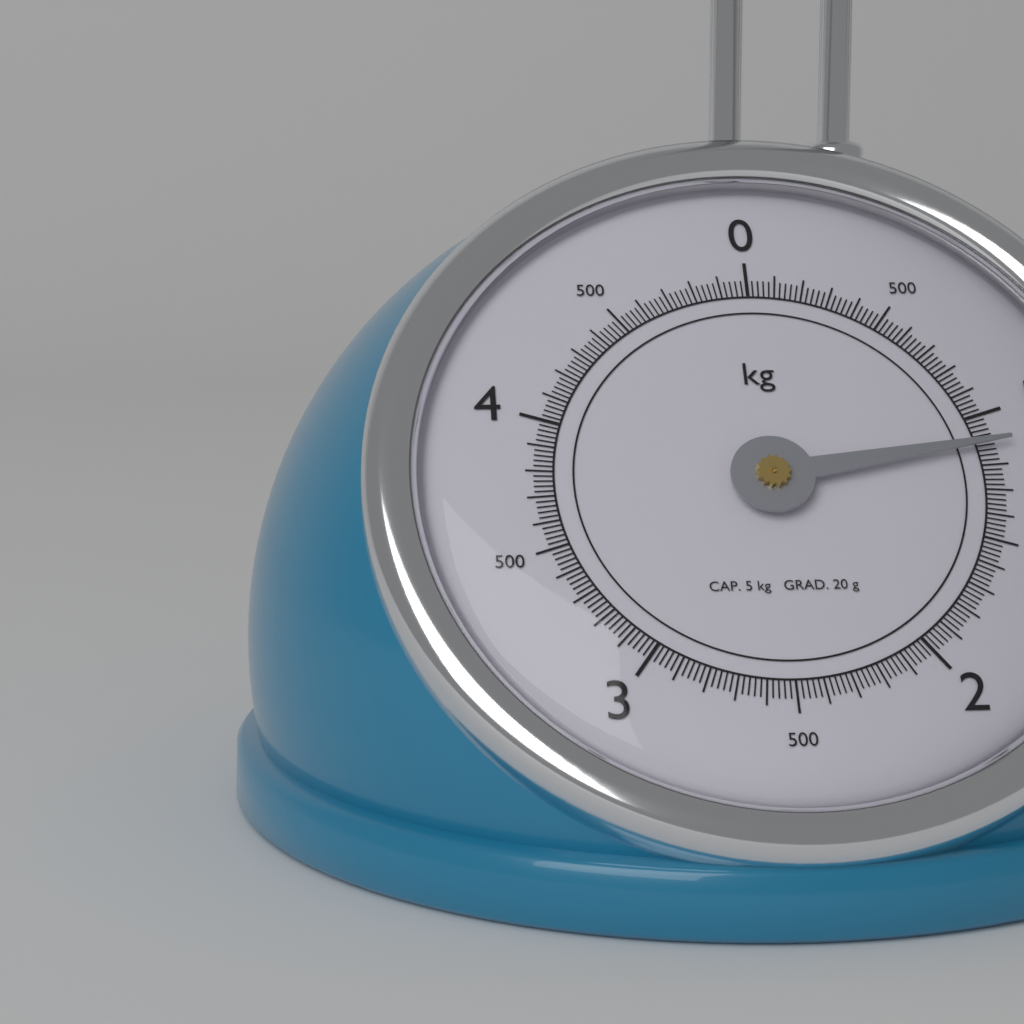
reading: 1.12 kg
